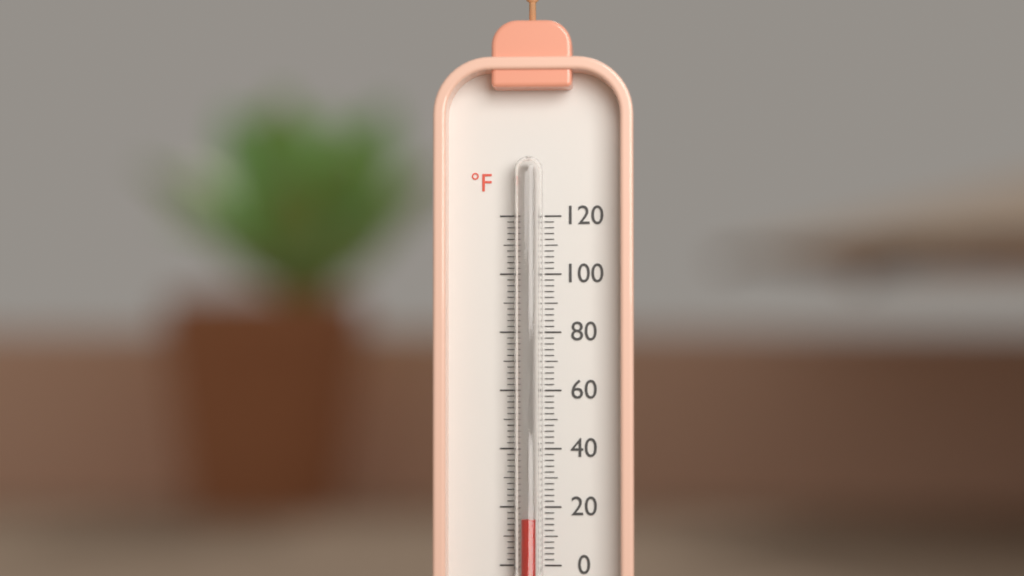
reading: 16 °F
